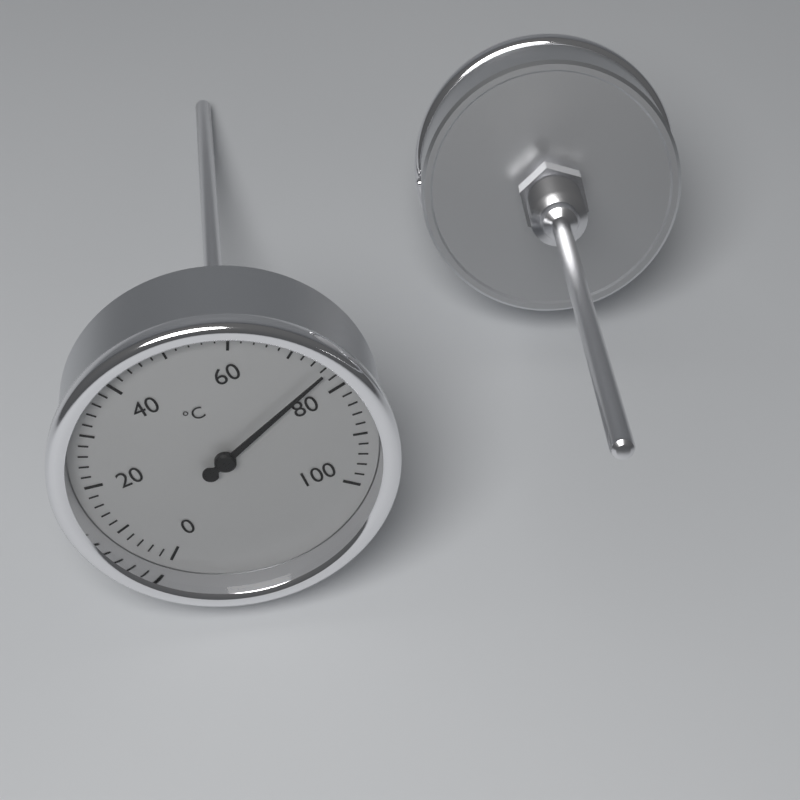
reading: 76 °C
